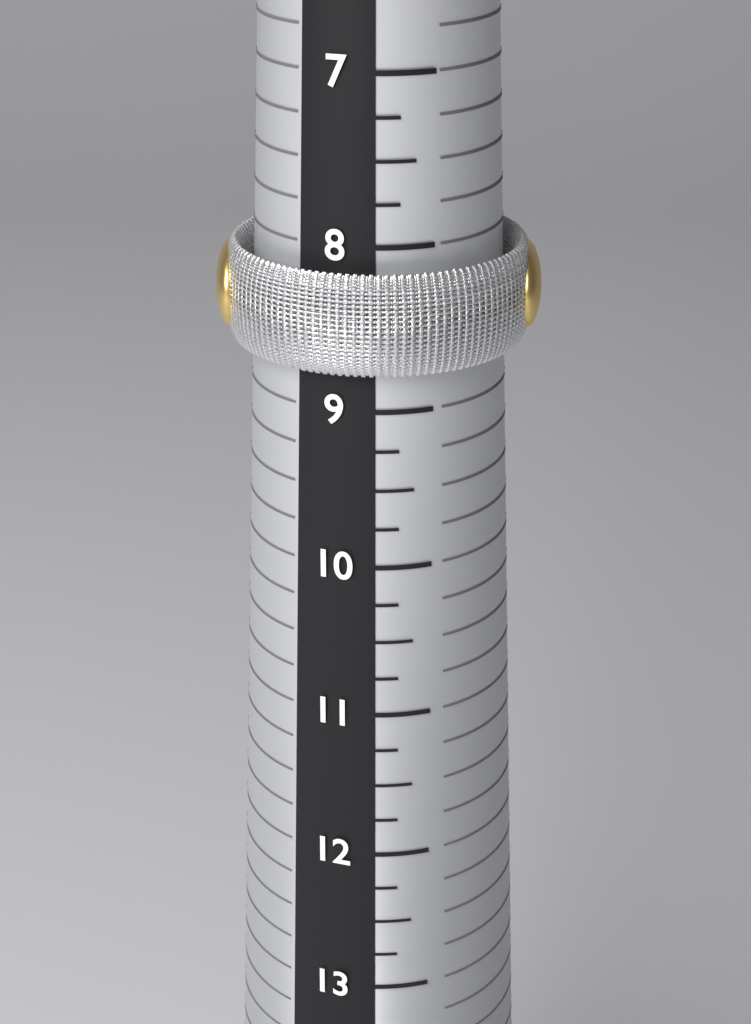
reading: 8.75 (no unit)
